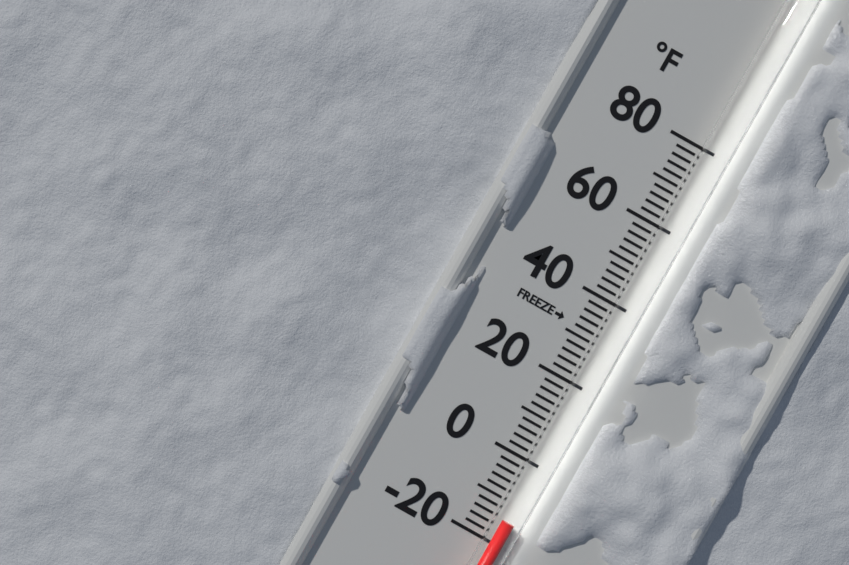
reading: -14 °F
